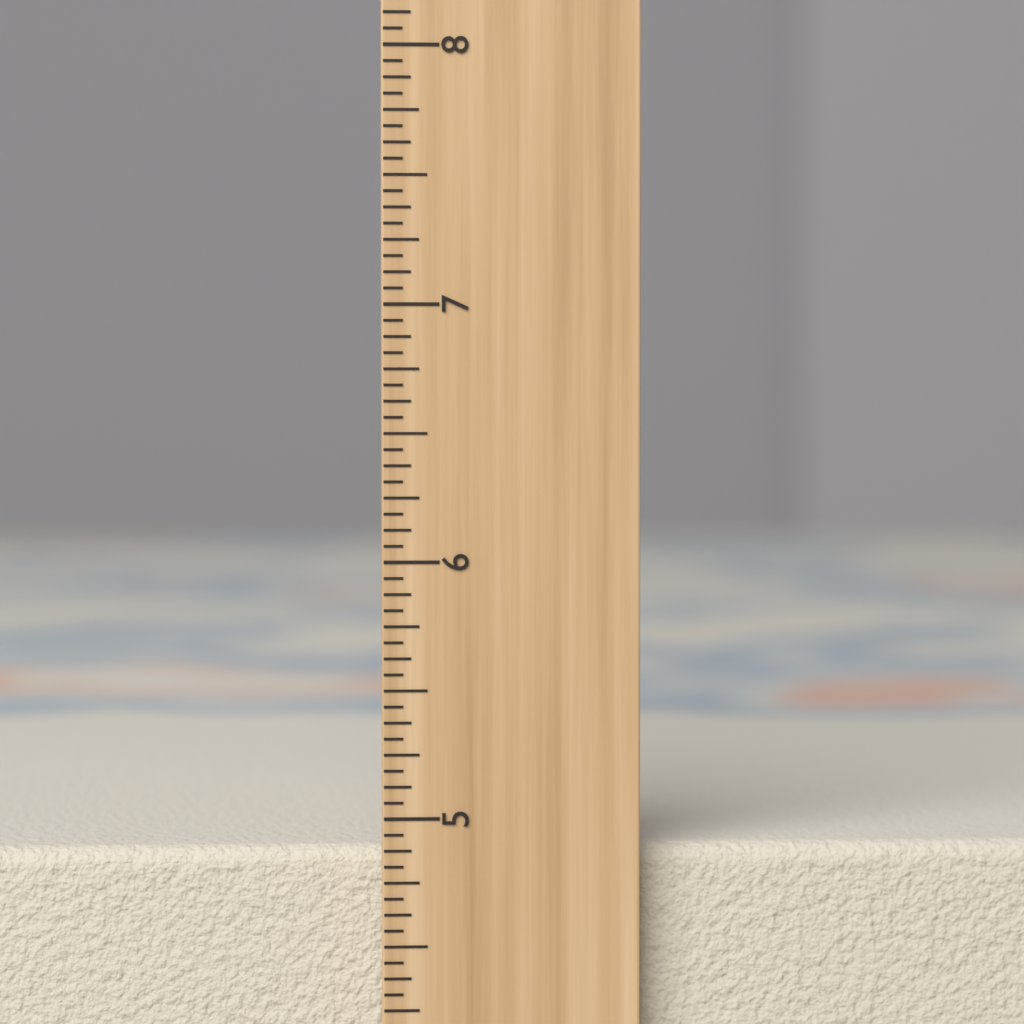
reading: 4.8750 inch
